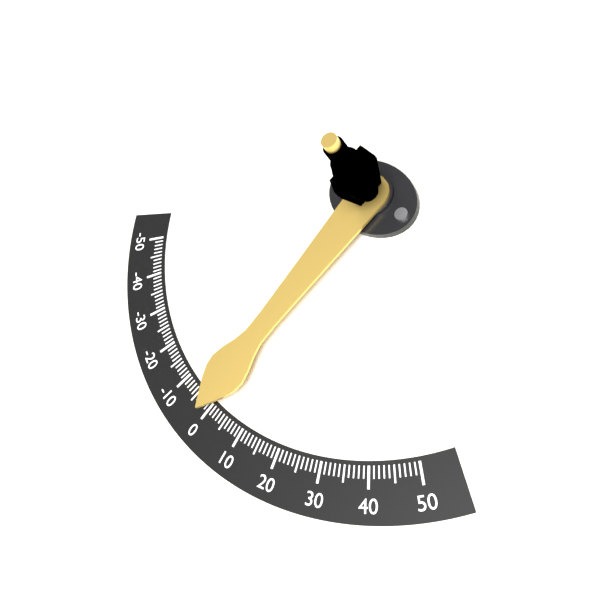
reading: -1 (no unit)
